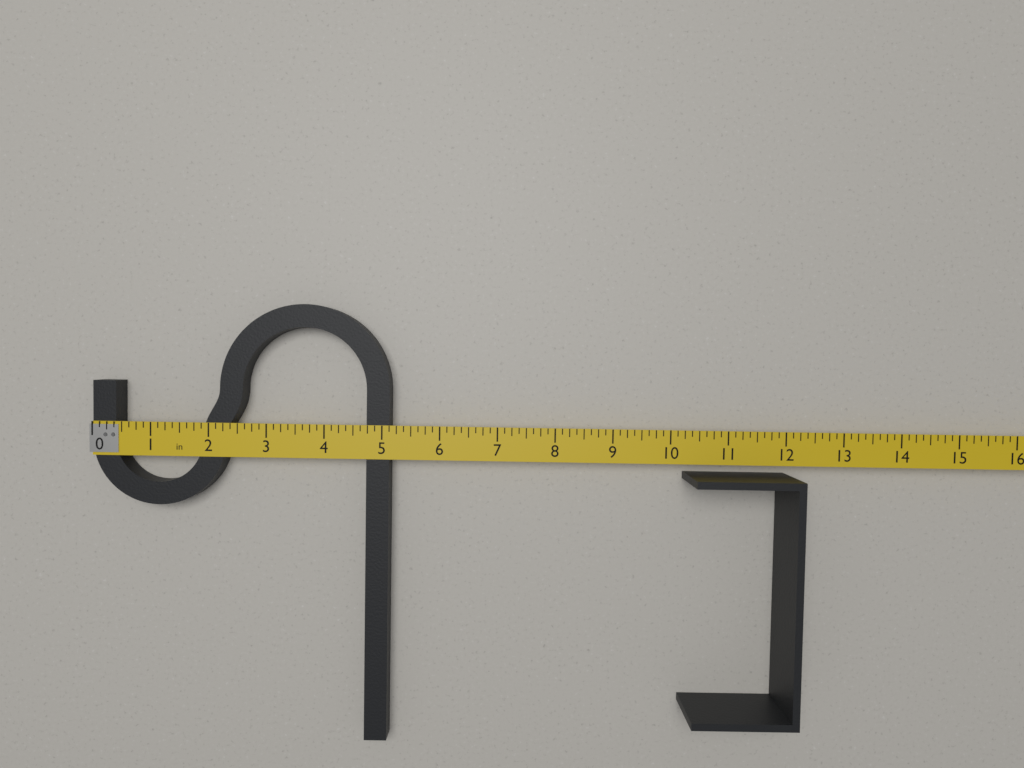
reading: 5.125 in
